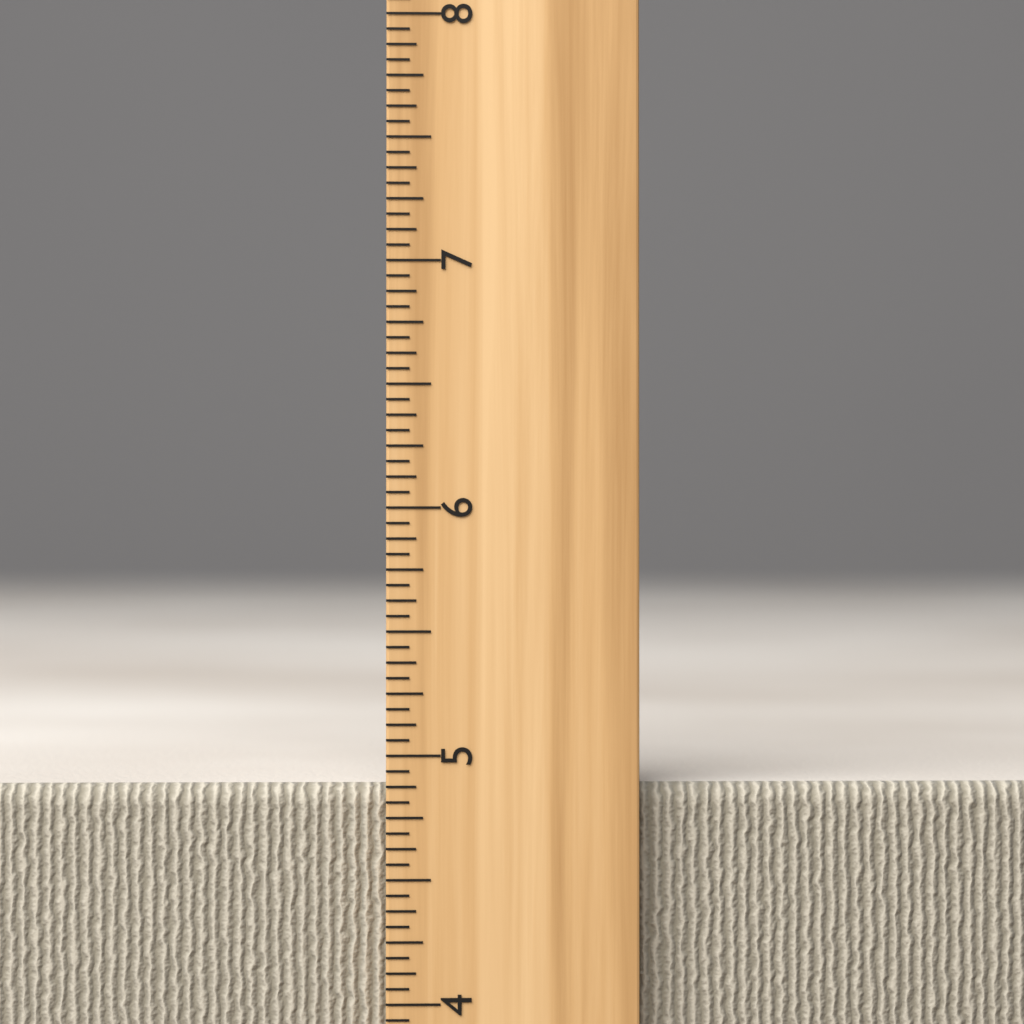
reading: 4.8750 inch
